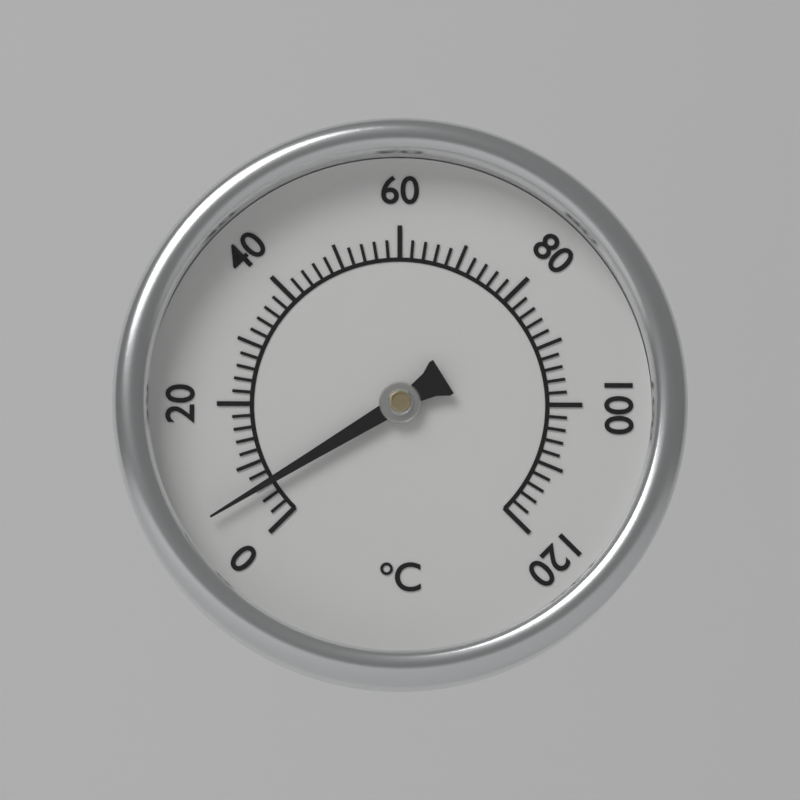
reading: 6 °C
